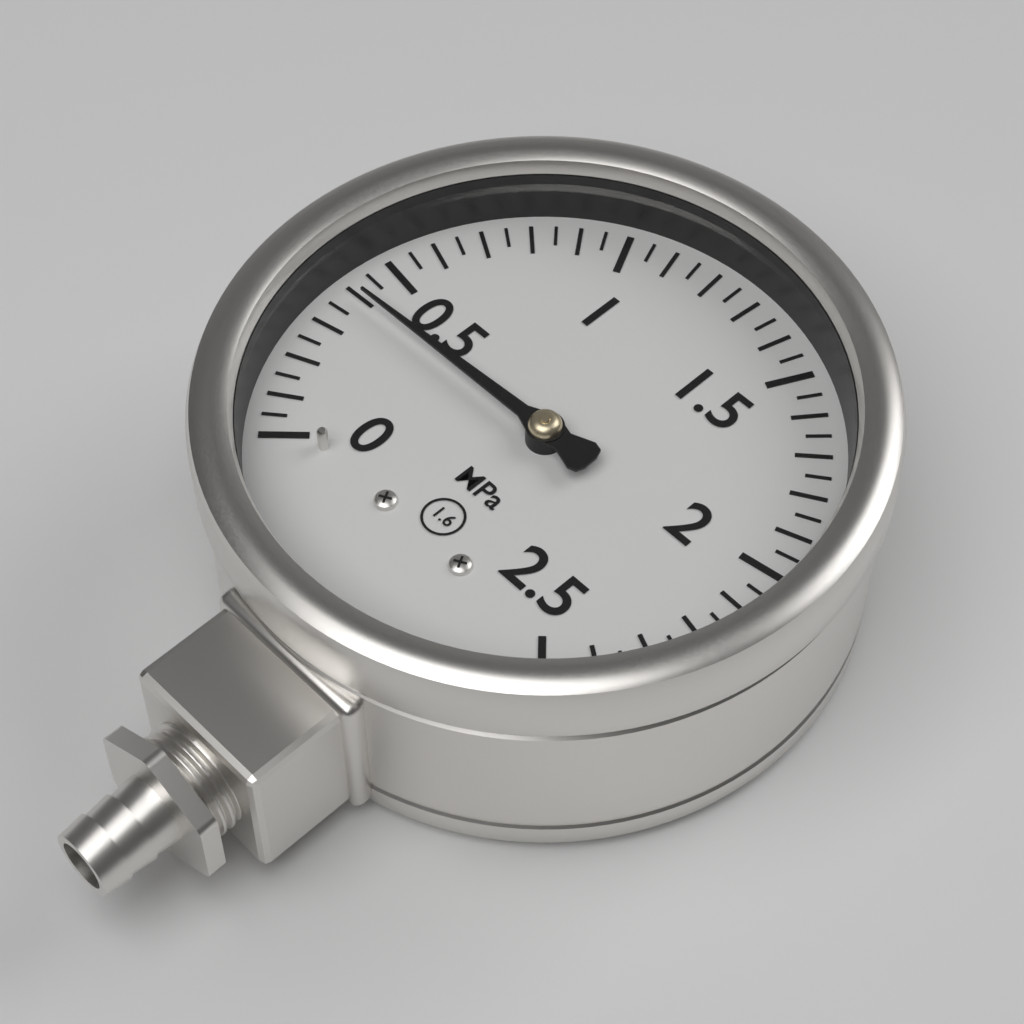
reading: 0.40 MPa
